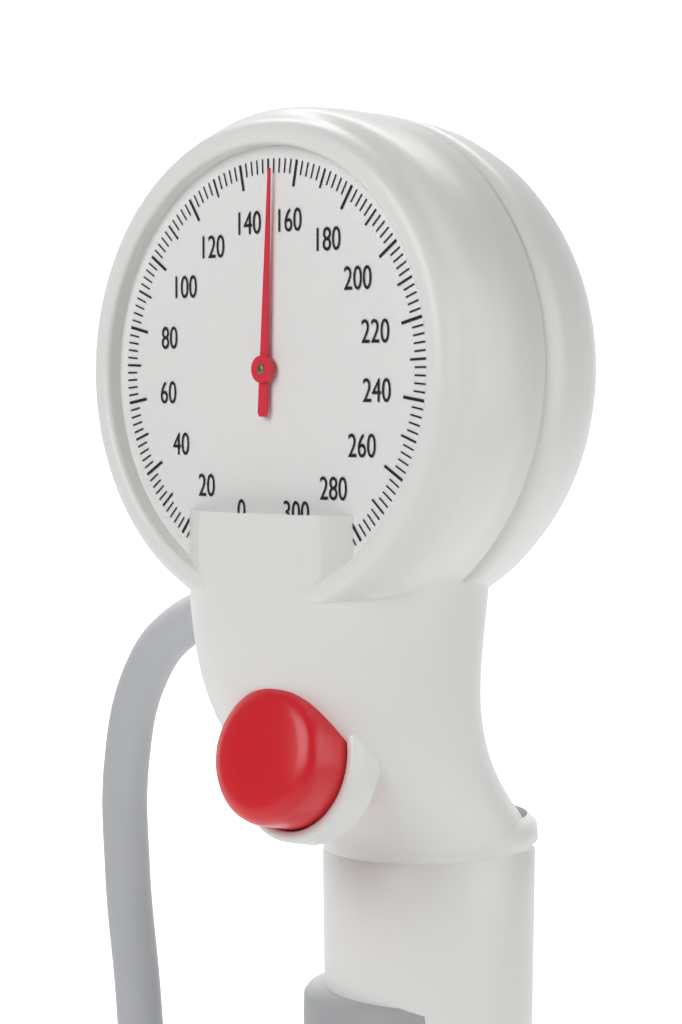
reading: 152 mmHg
